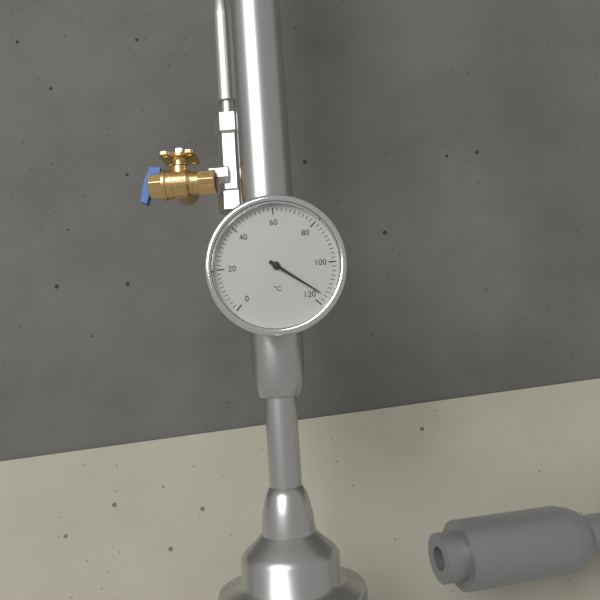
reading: 116 °C
